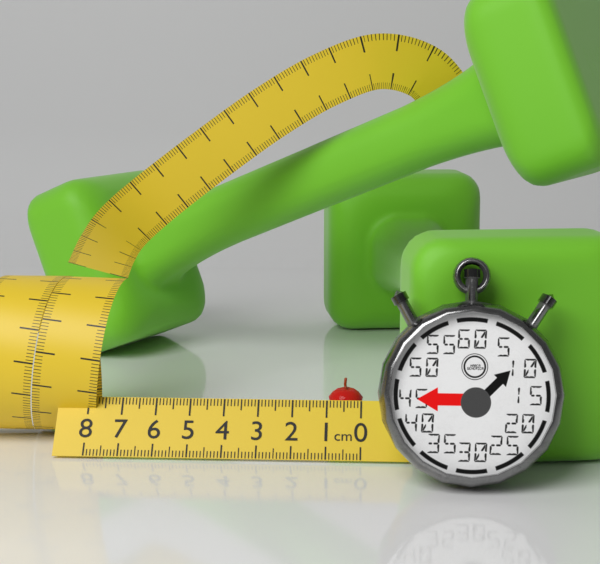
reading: 1.1 cm
